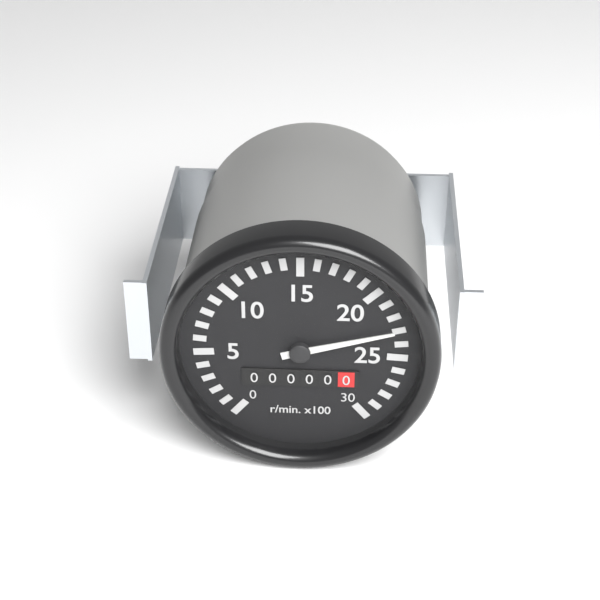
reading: 2300 r/min
